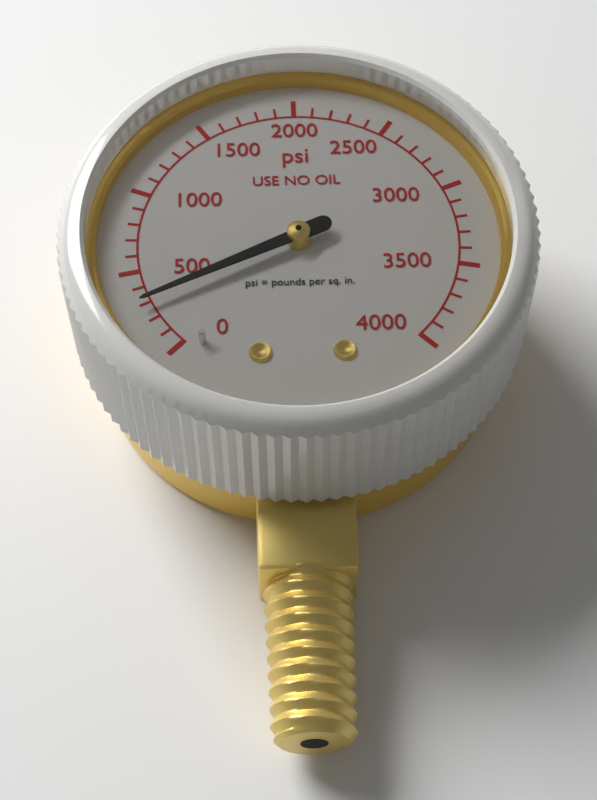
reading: 300 psi
